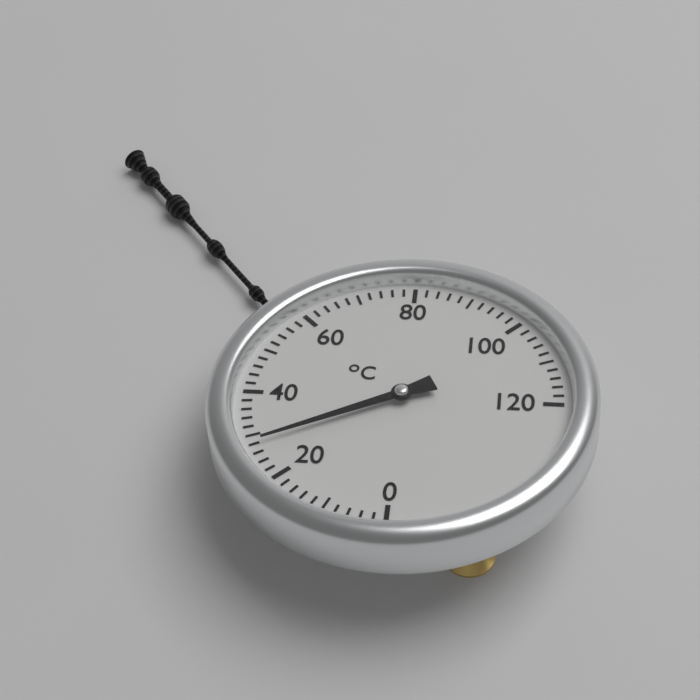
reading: 28 °C
